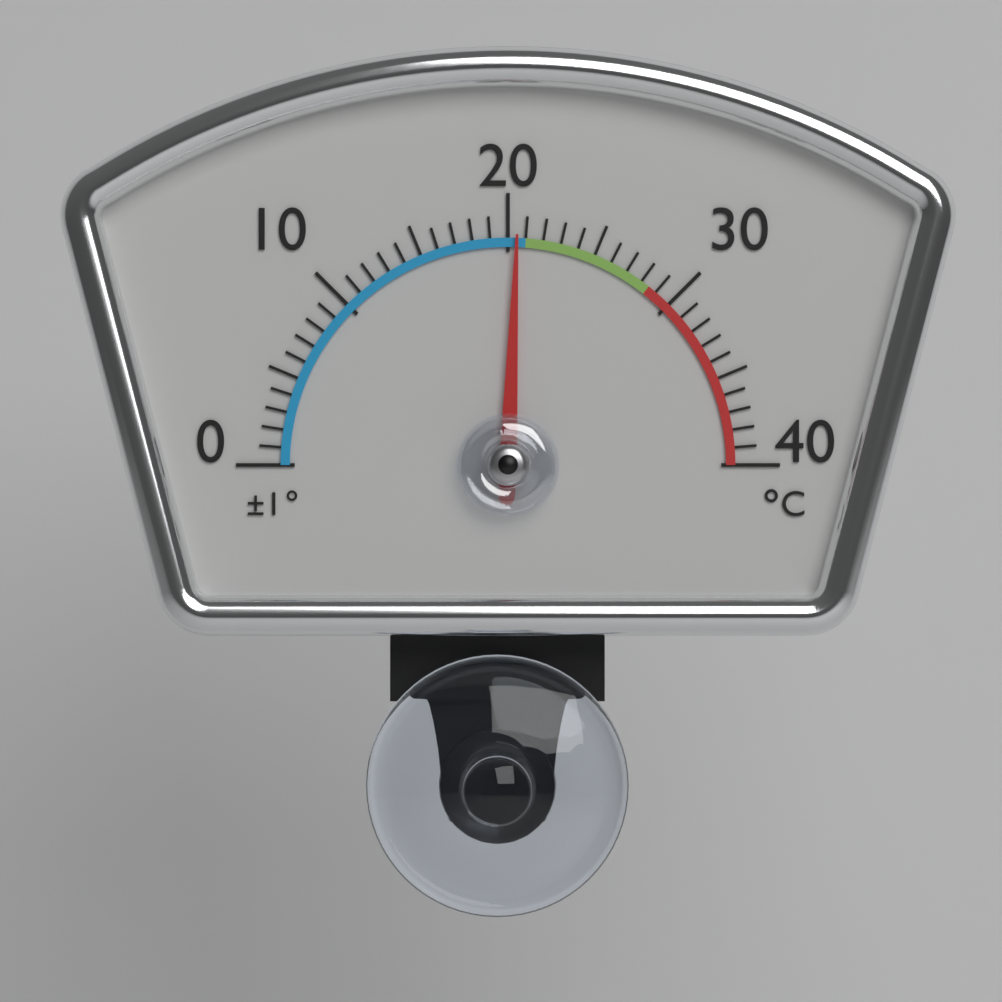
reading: 20.5 °C
